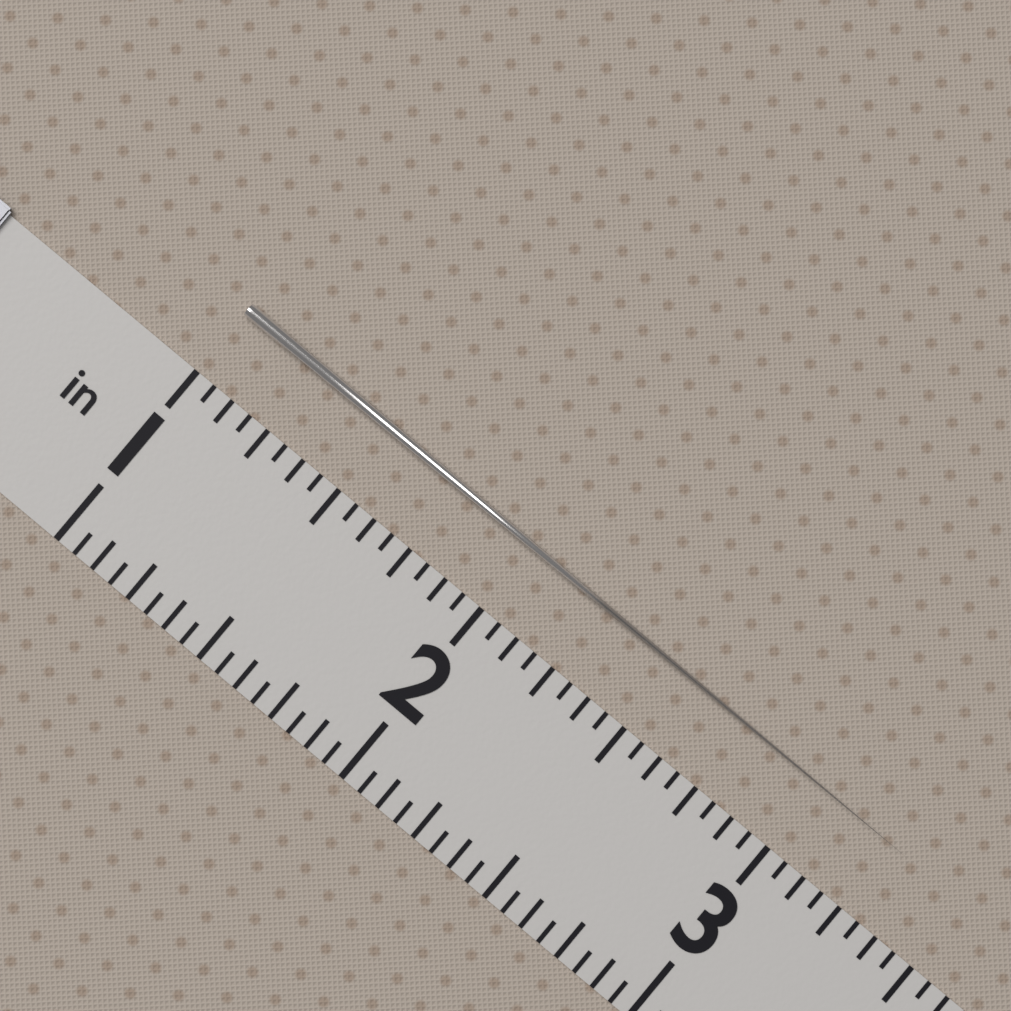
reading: 3.3125 in
